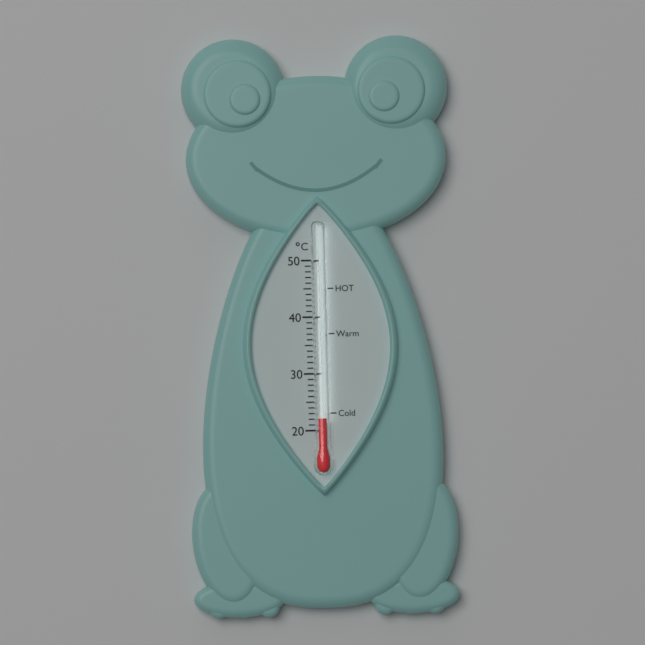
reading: 22 °C
